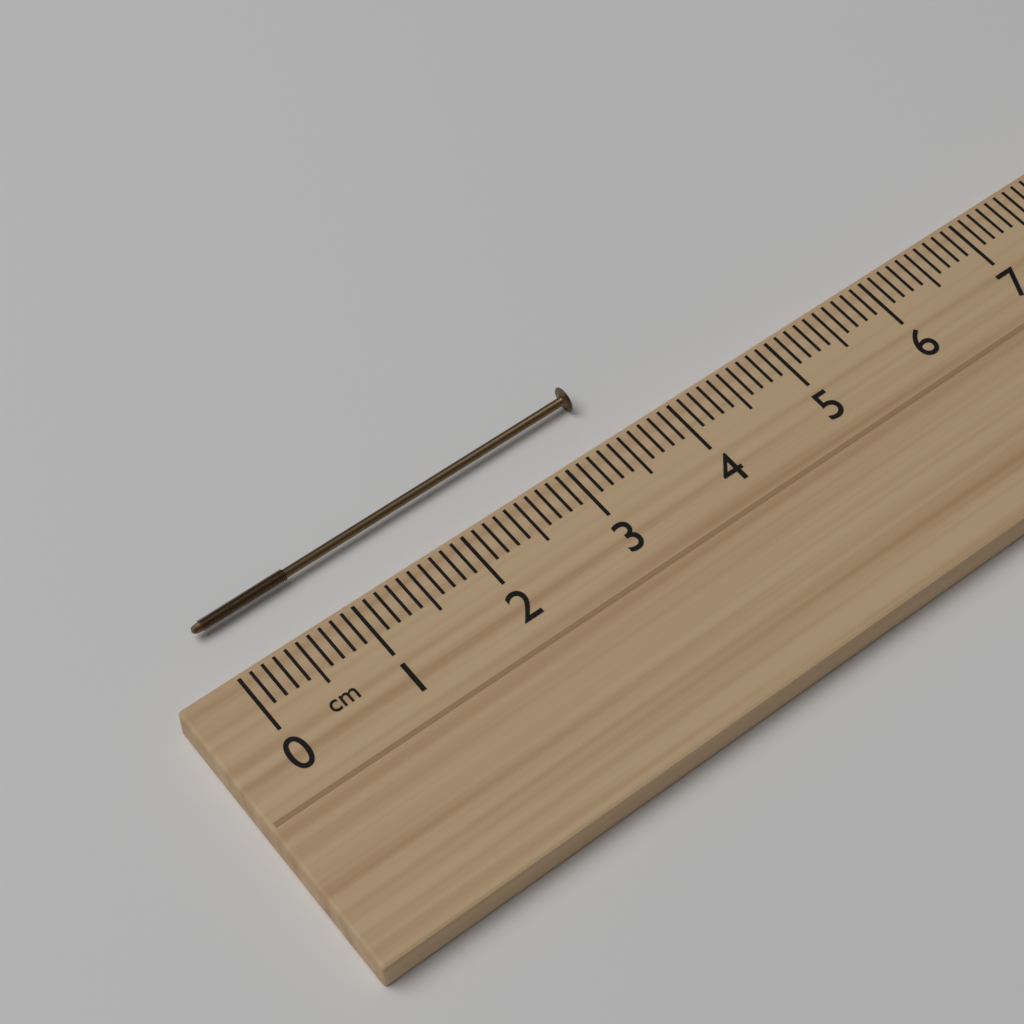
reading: 3.5 cm
